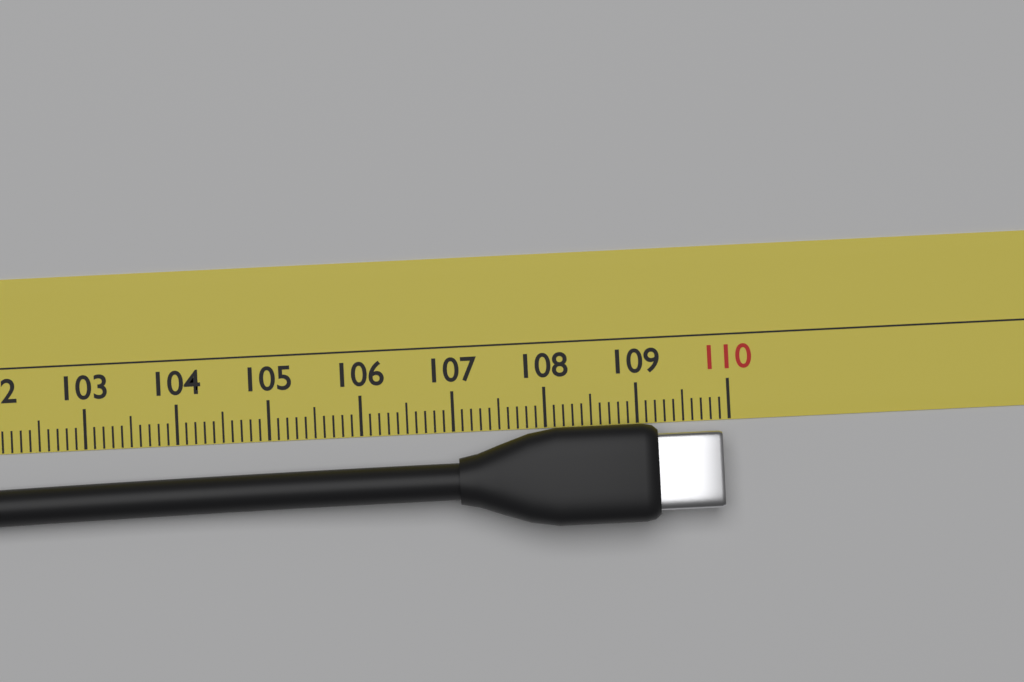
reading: 109.9 cm
